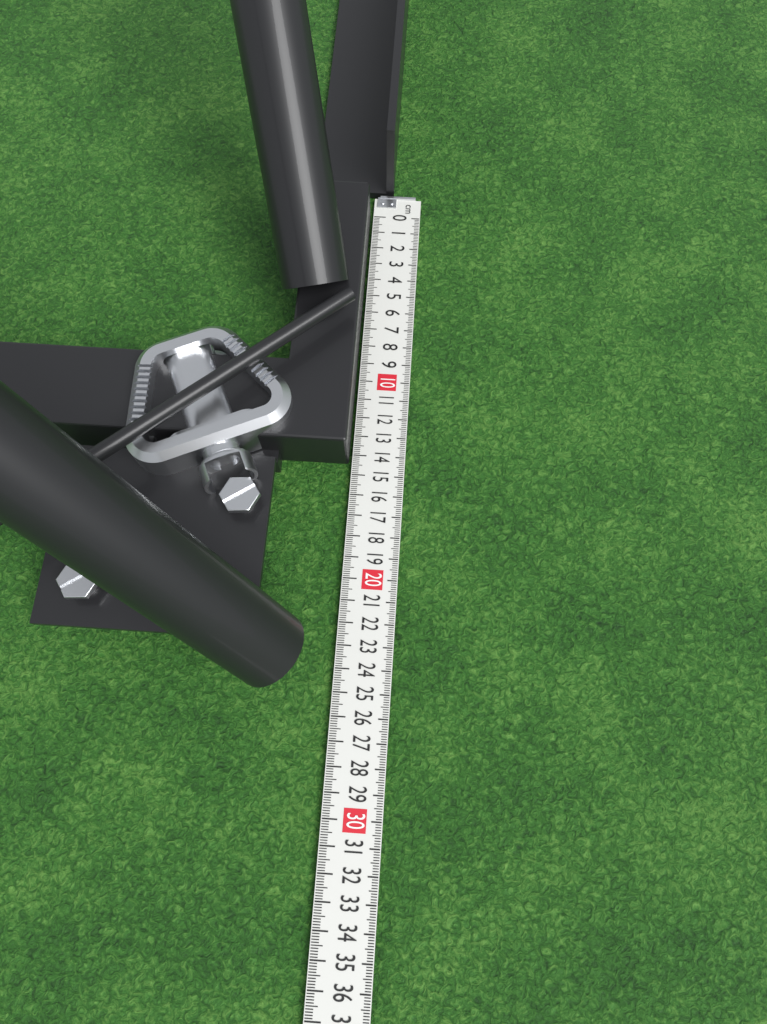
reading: 14.4 cm
